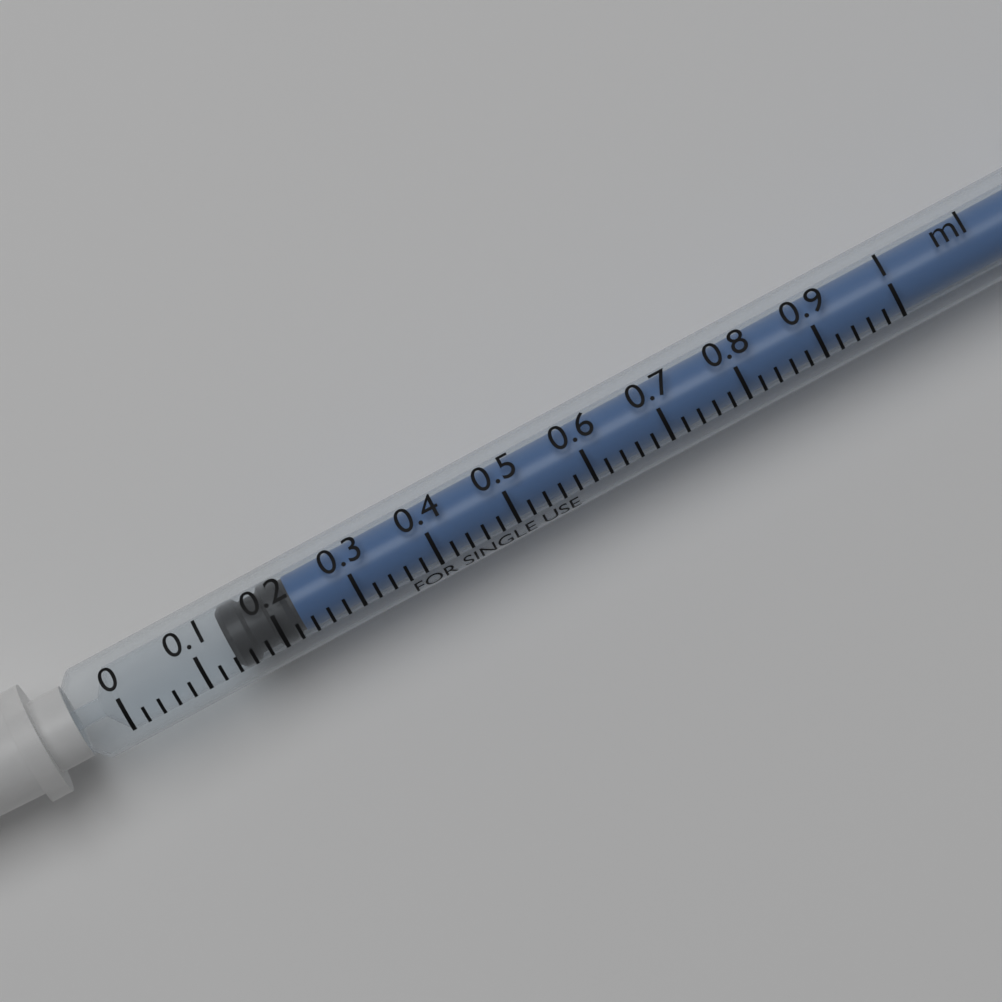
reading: 0.14 ml
